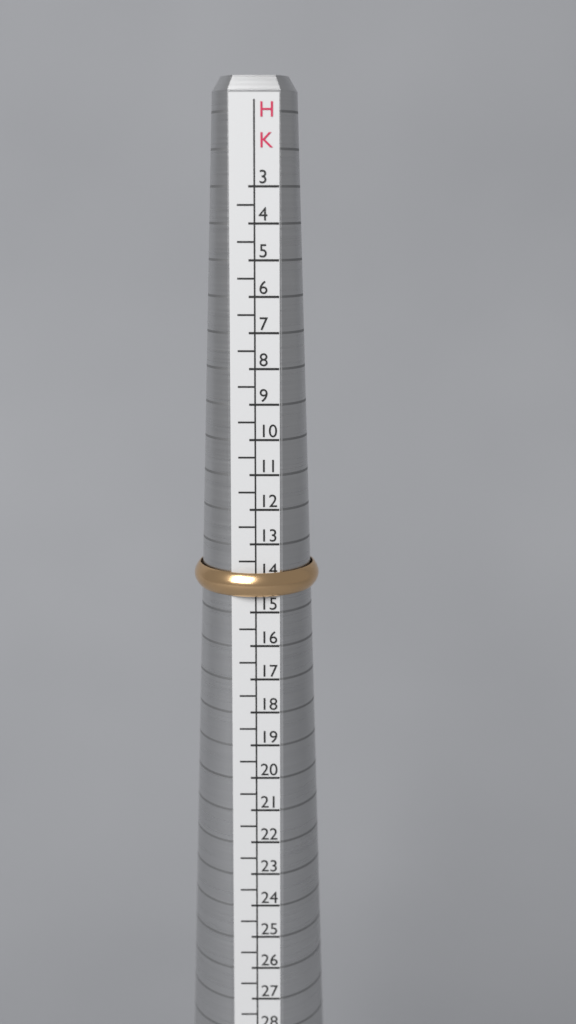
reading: 14.5 HK
